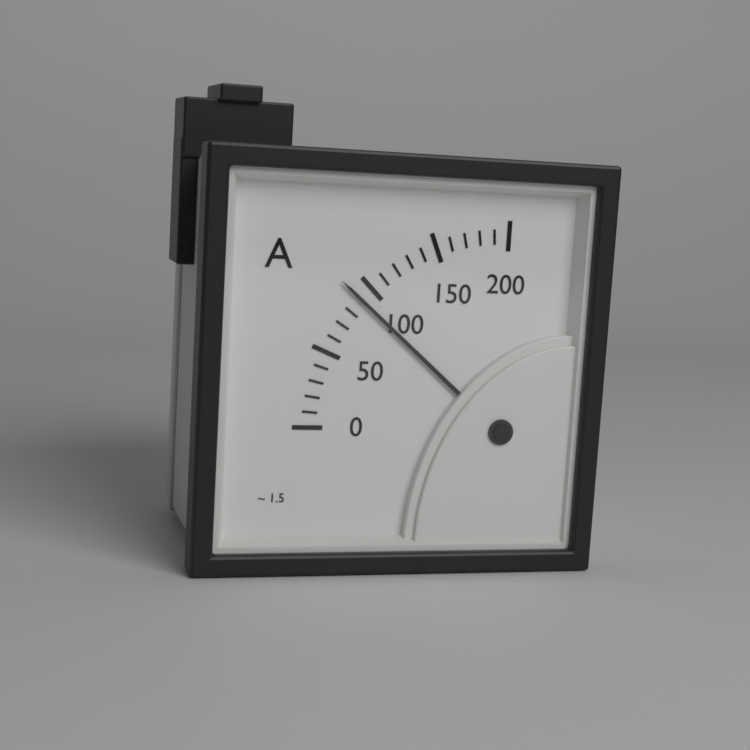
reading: 90 A
